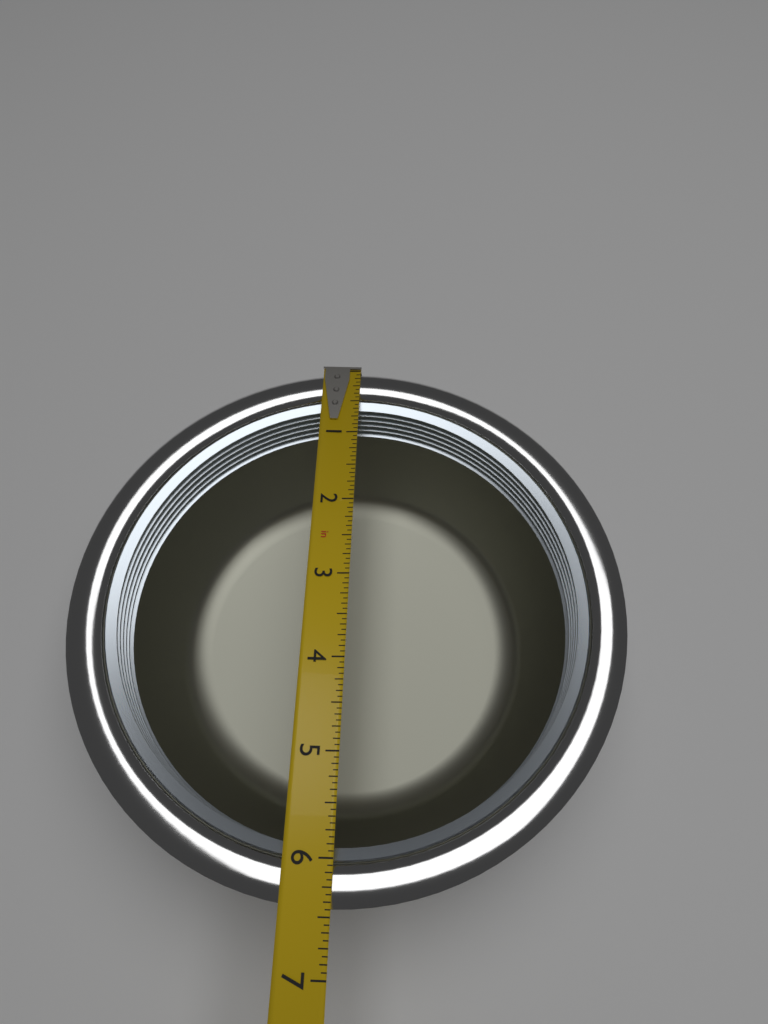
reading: 6.4375 in
